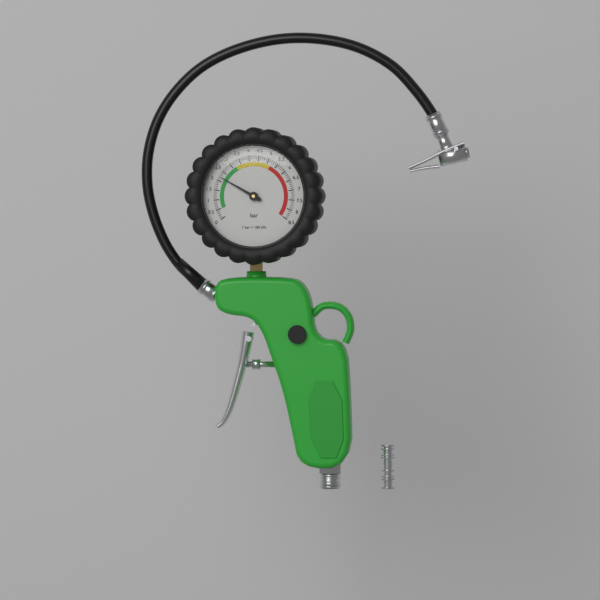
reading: 2.2 bar
